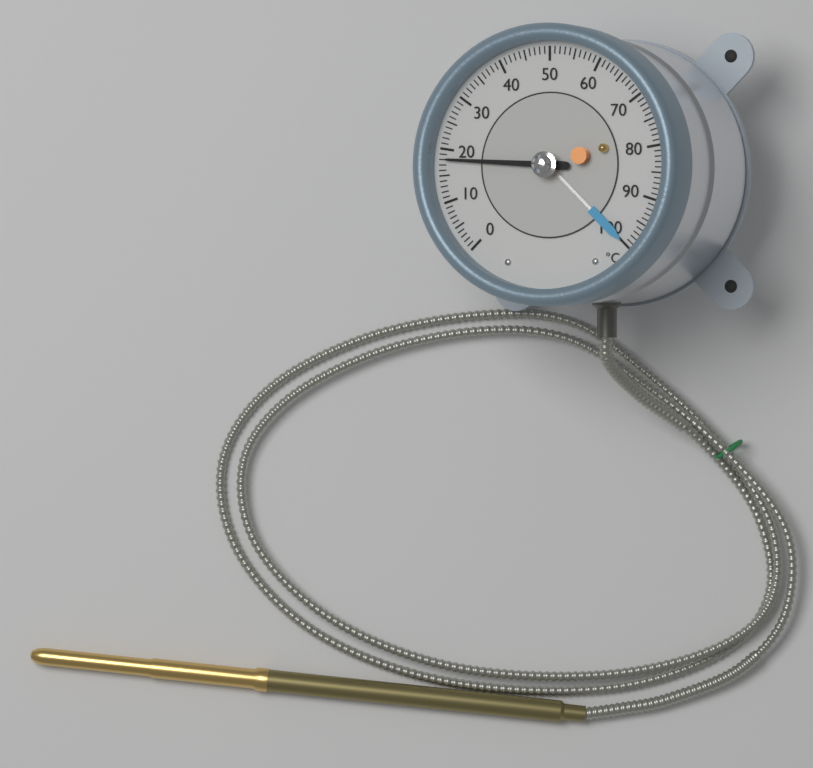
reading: 18 °C
